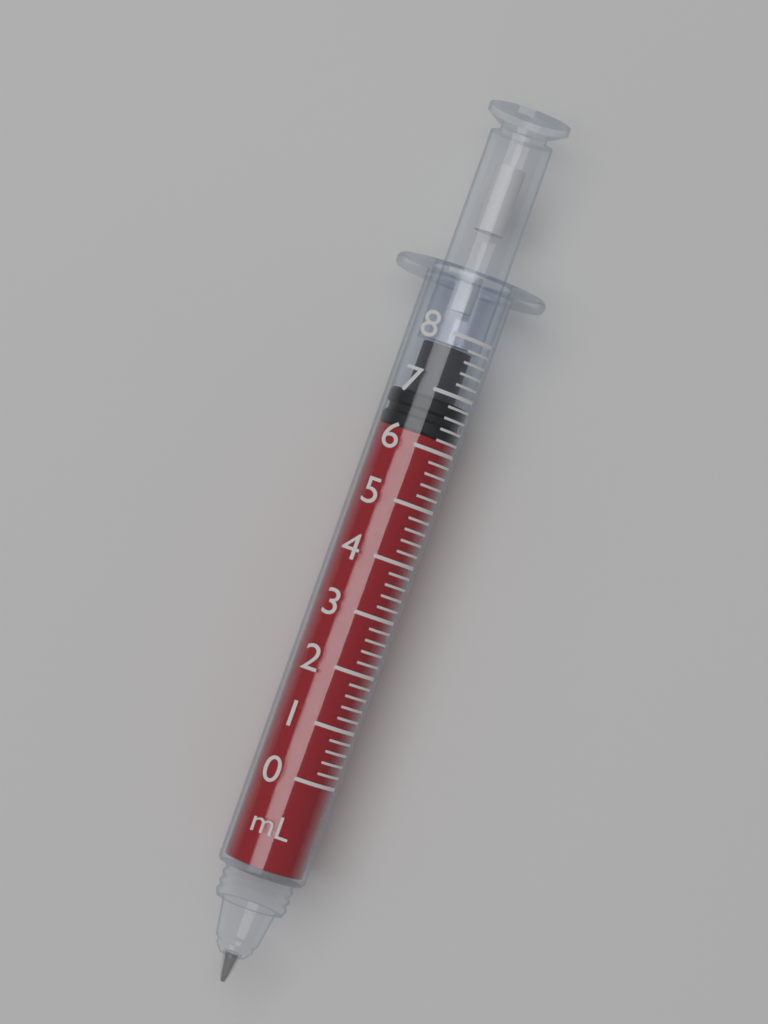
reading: 6.2 mL
